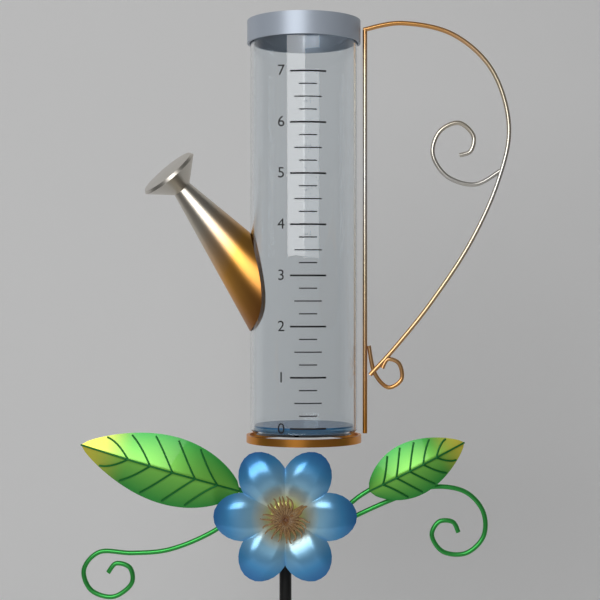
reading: 0.00 (no unit)
